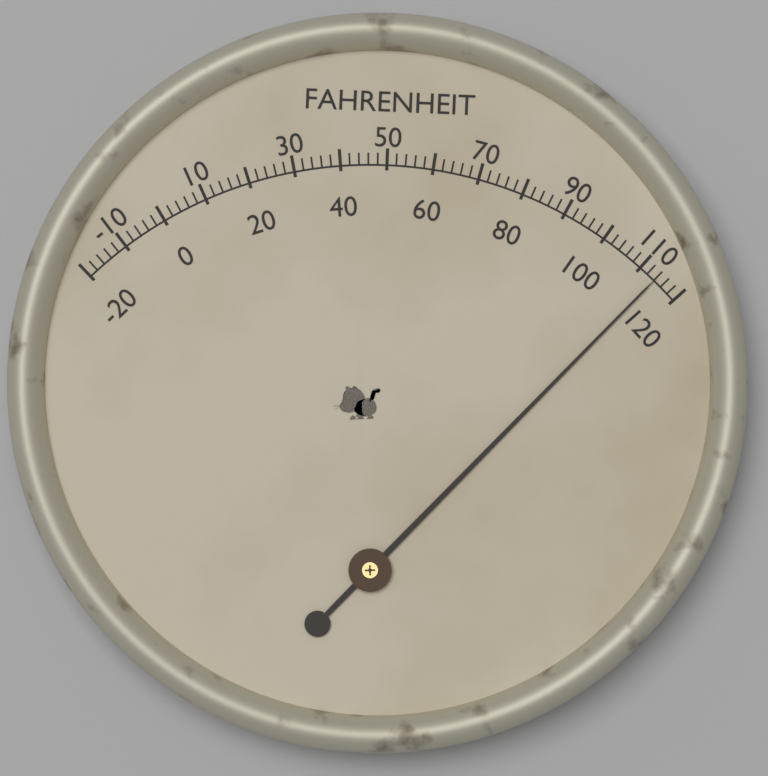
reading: 114 °F
